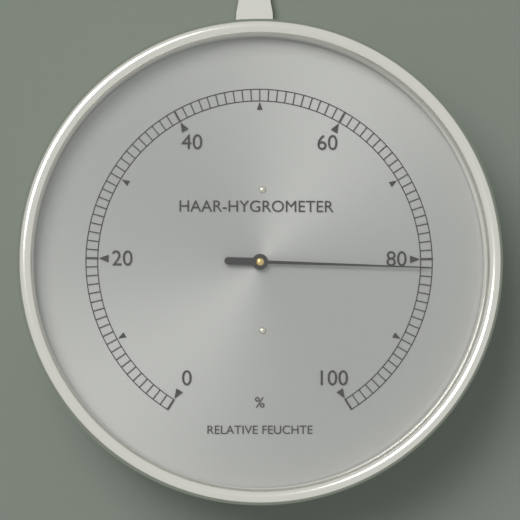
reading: 81 %
